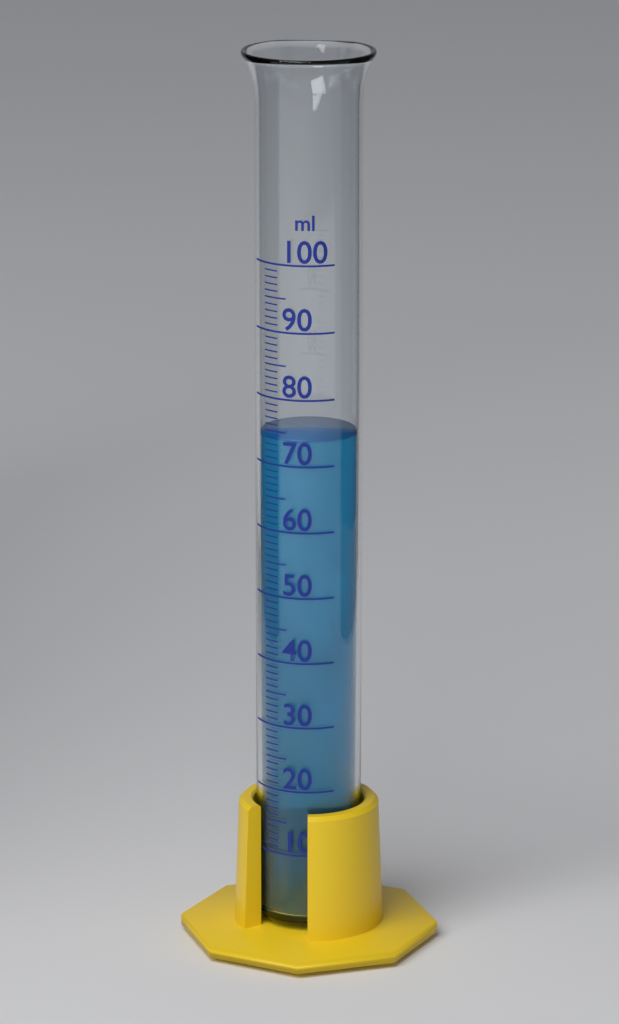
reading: 74 ml
